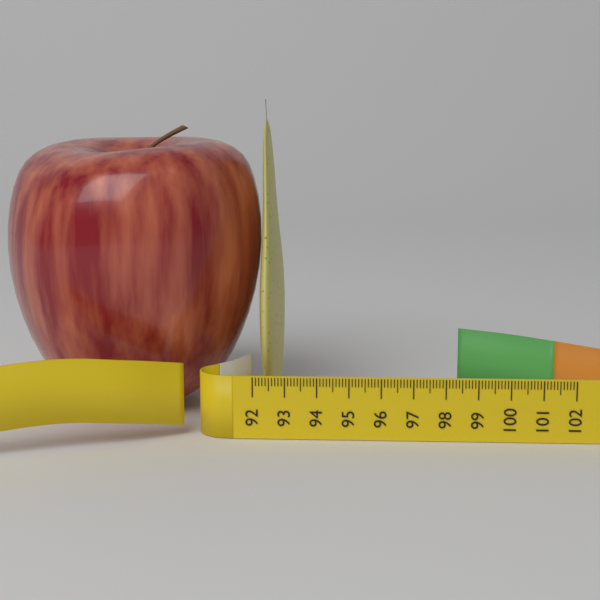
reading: 92.7 (no unit)
